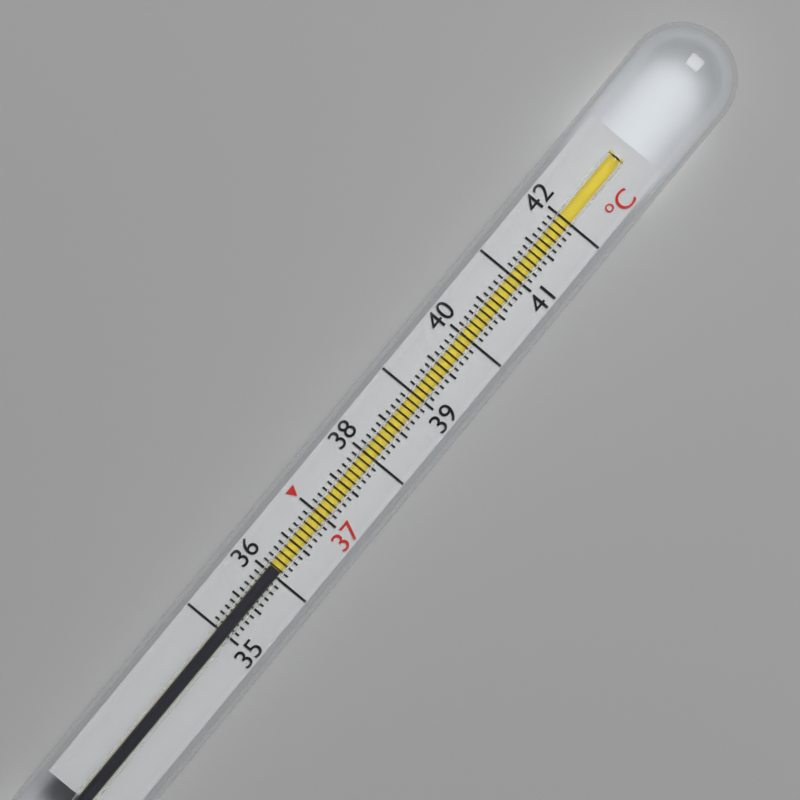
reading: 36.1 °C
